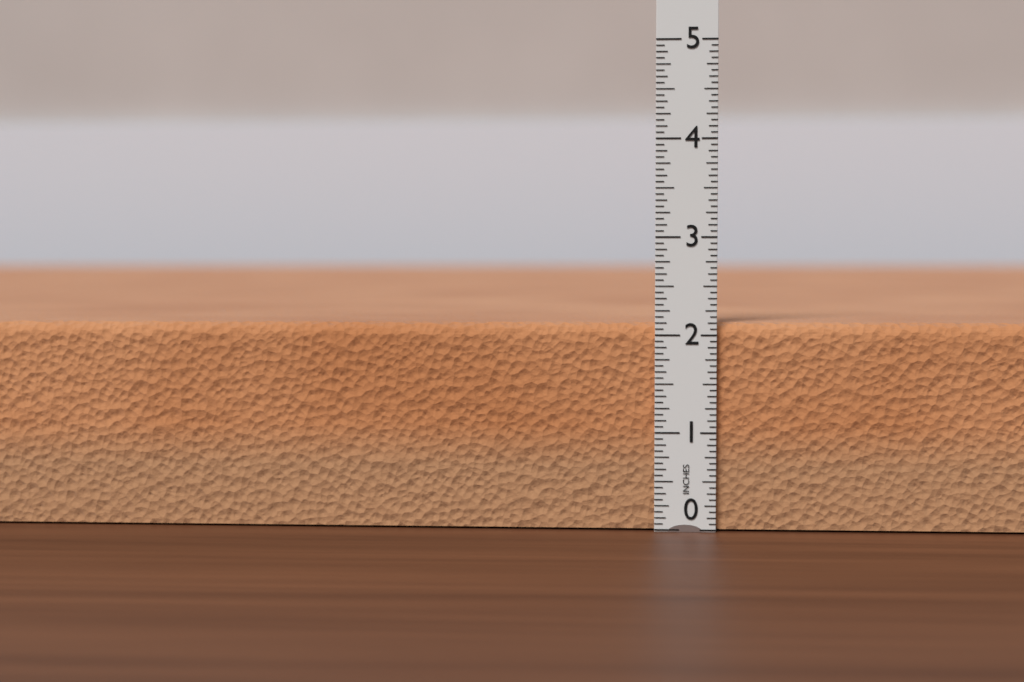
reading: 2.1250 in
